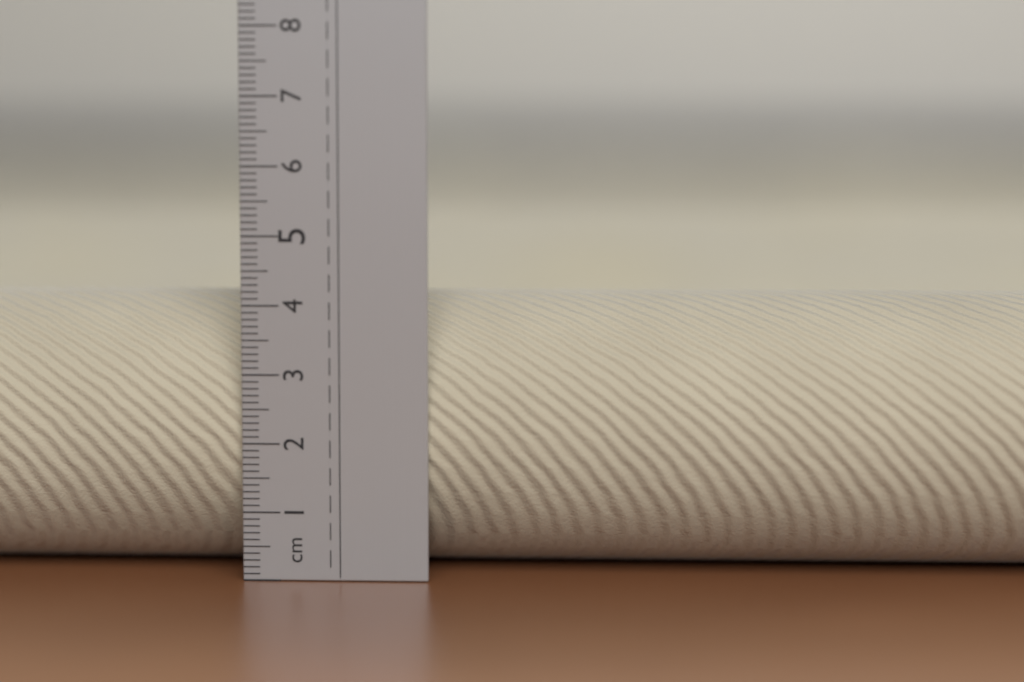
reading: 4.1 cm
